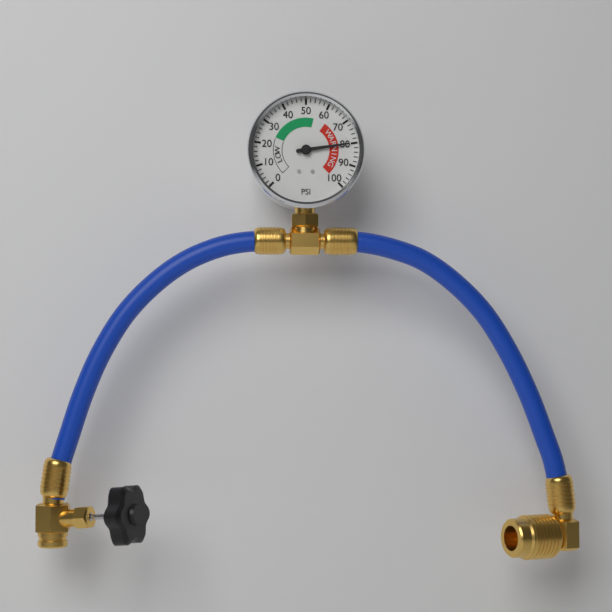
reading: 80 psi
